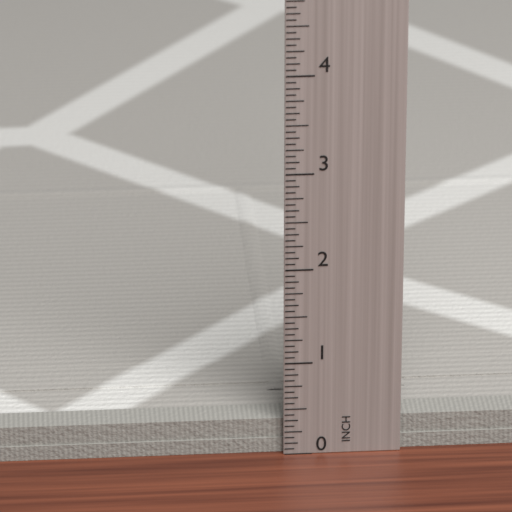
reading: 0.3750 in
